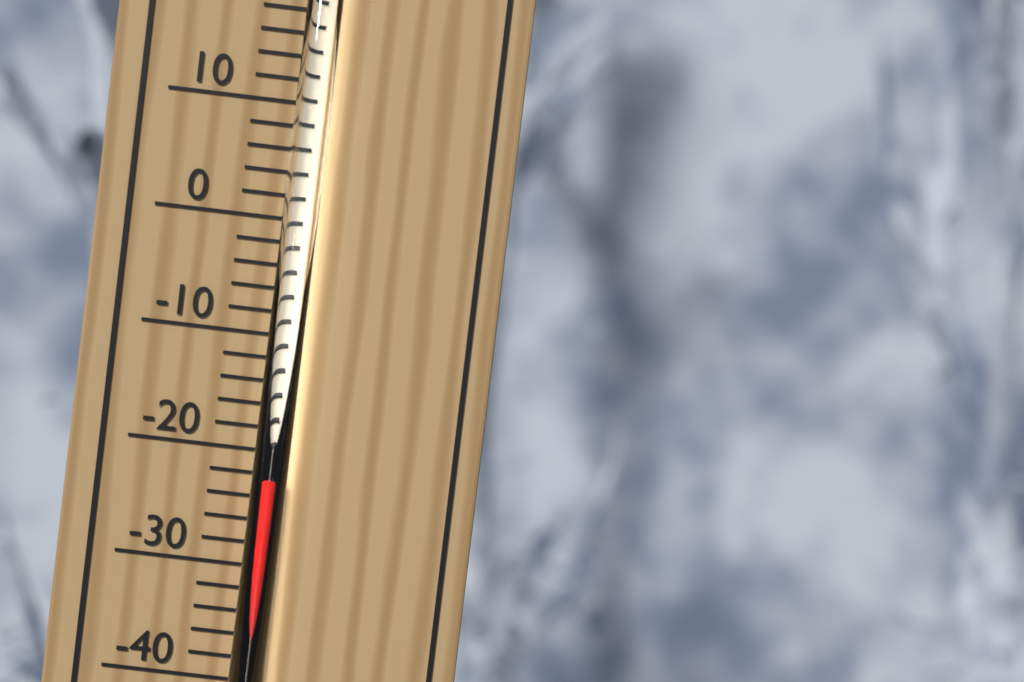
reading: -22 °C
